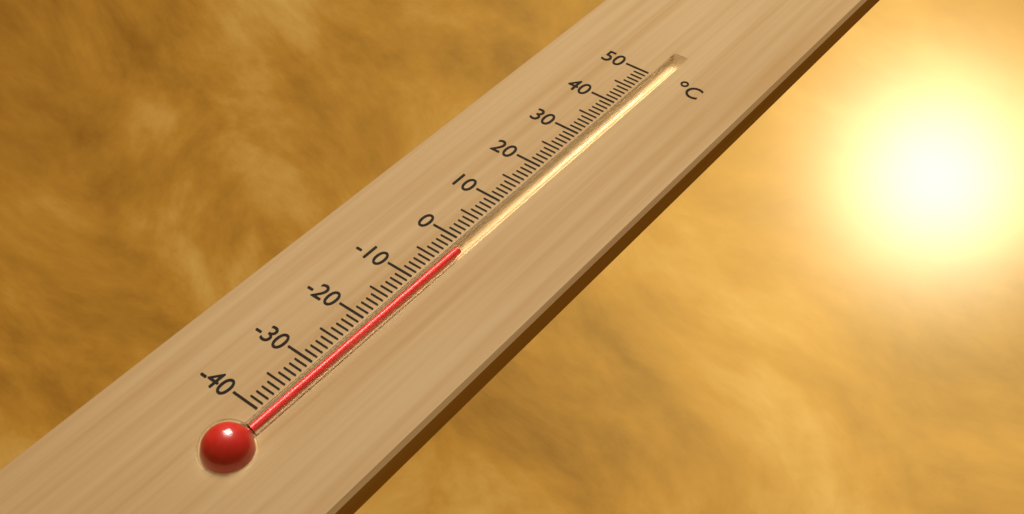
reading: -2 °C
